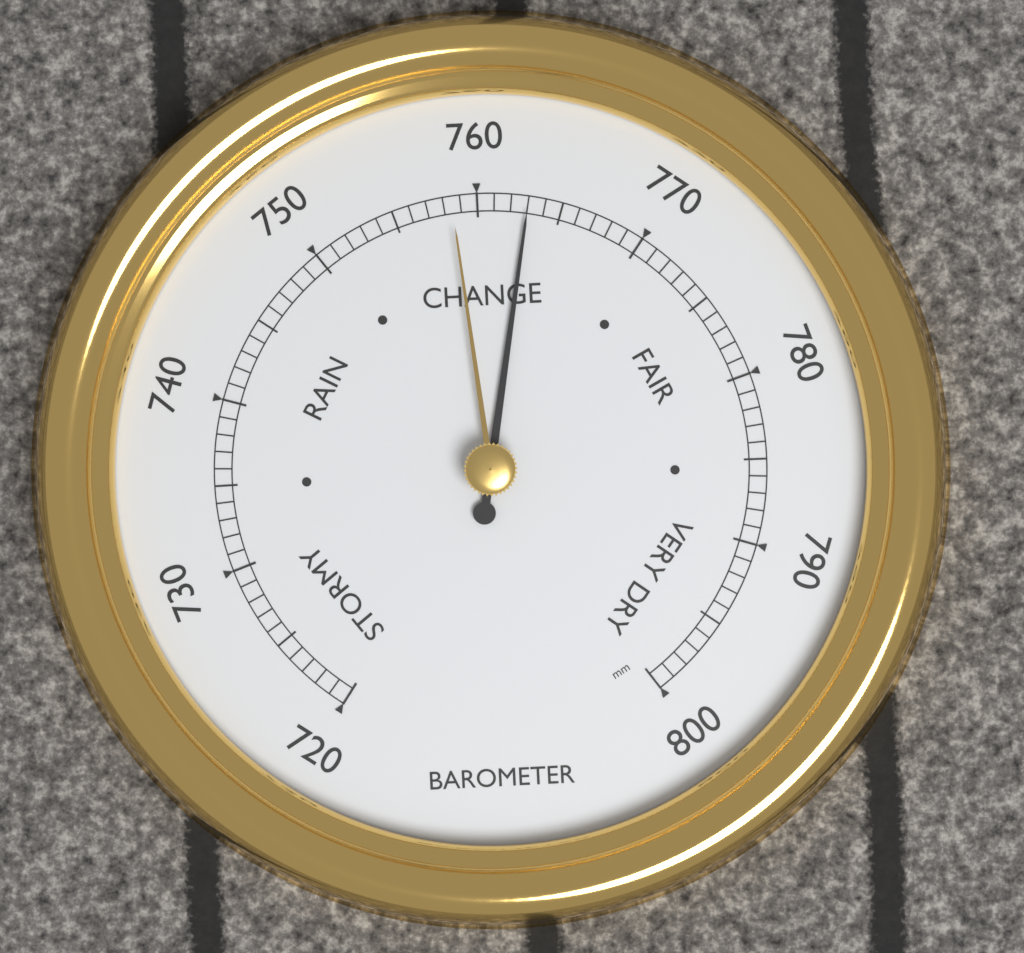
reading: 763 mm
